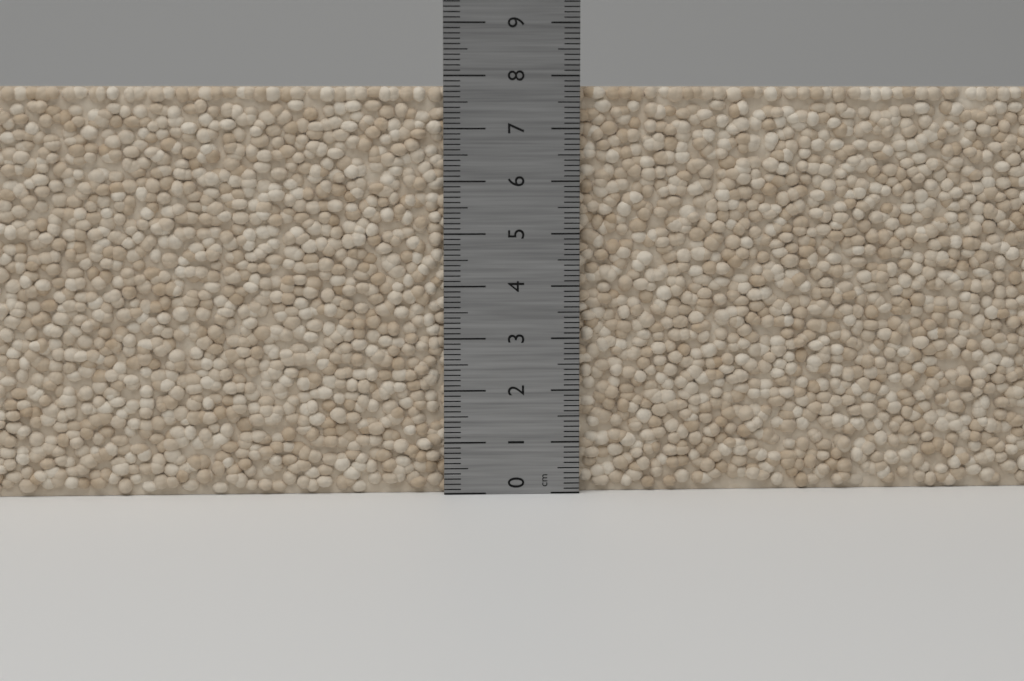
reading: 7.8 cm
